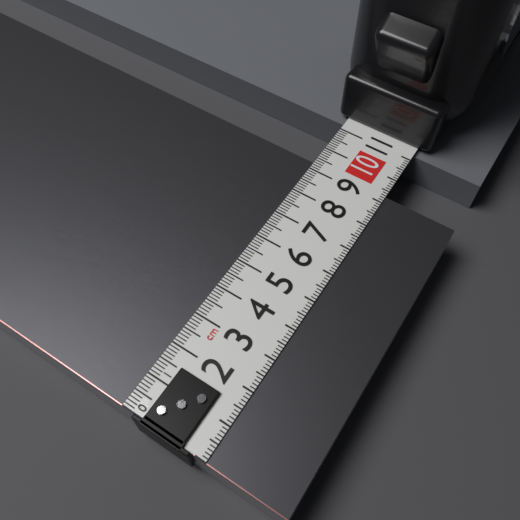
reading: 9.3 cm
